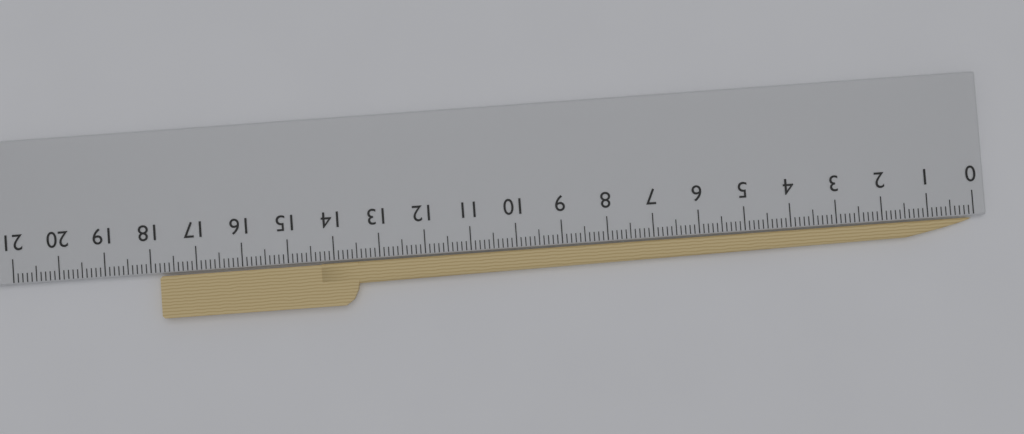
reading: 17.8 cm
